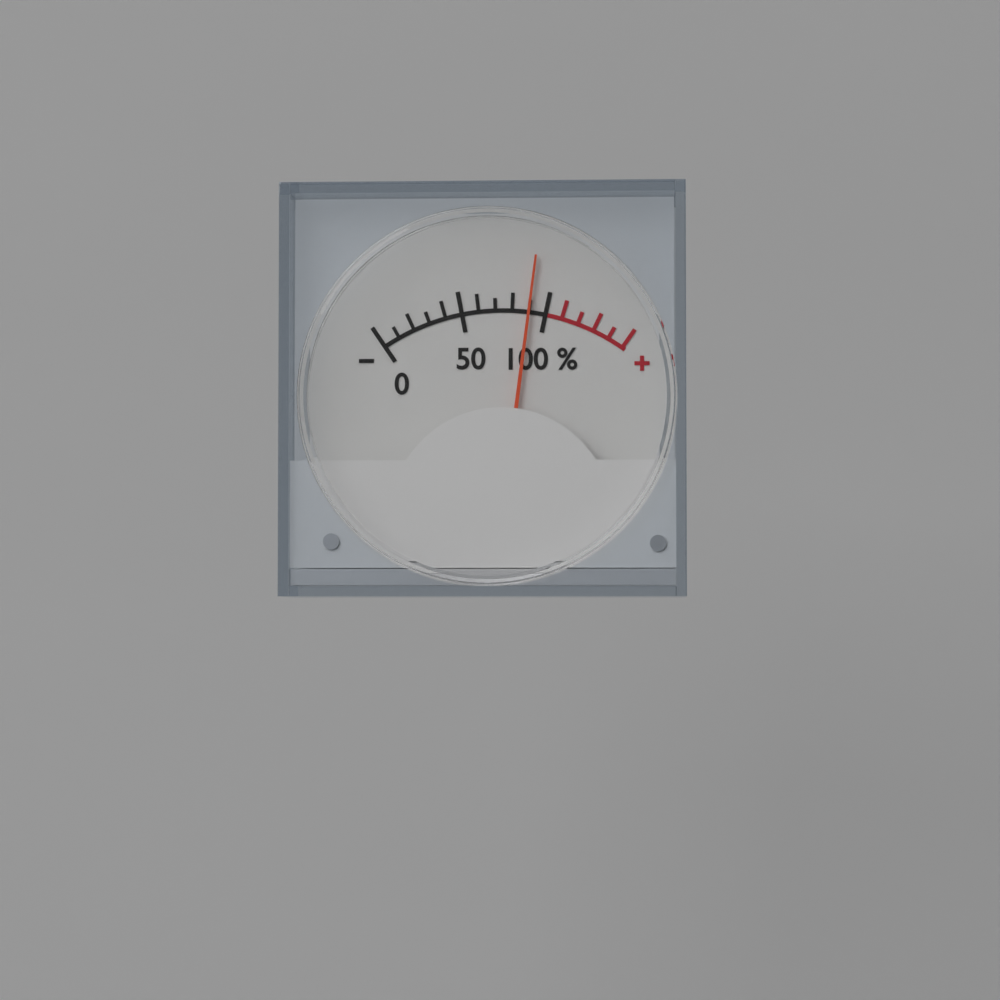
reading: 90 %
